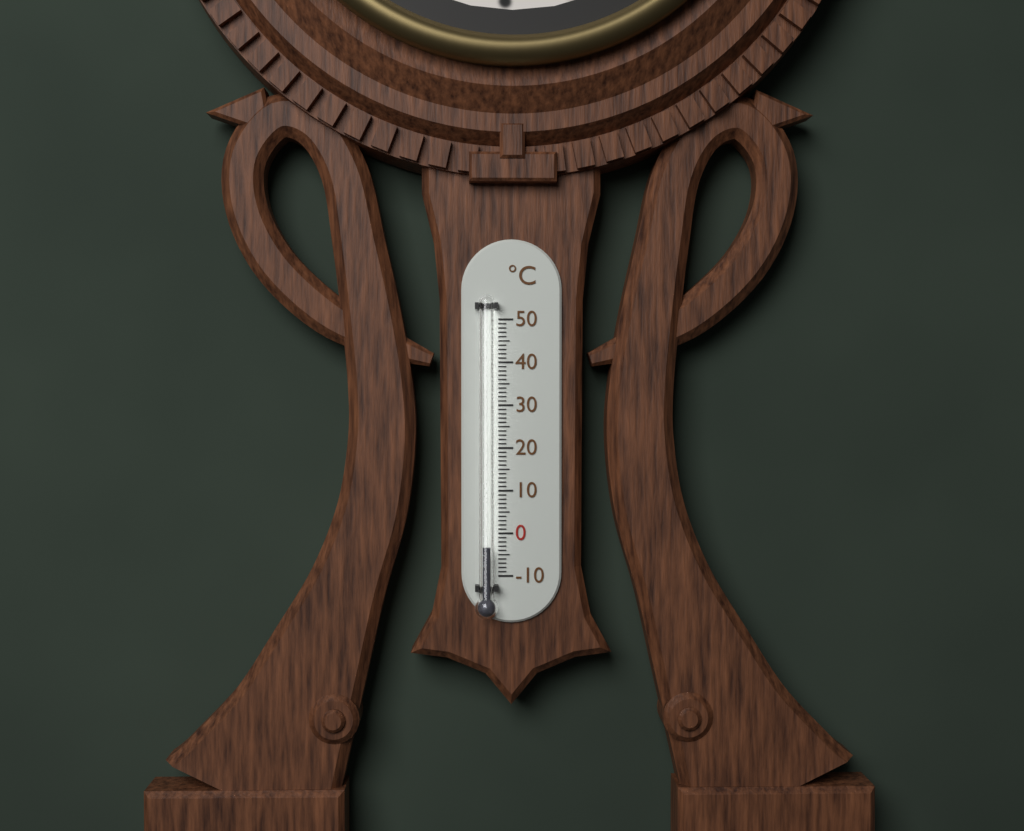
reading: -3 °C
